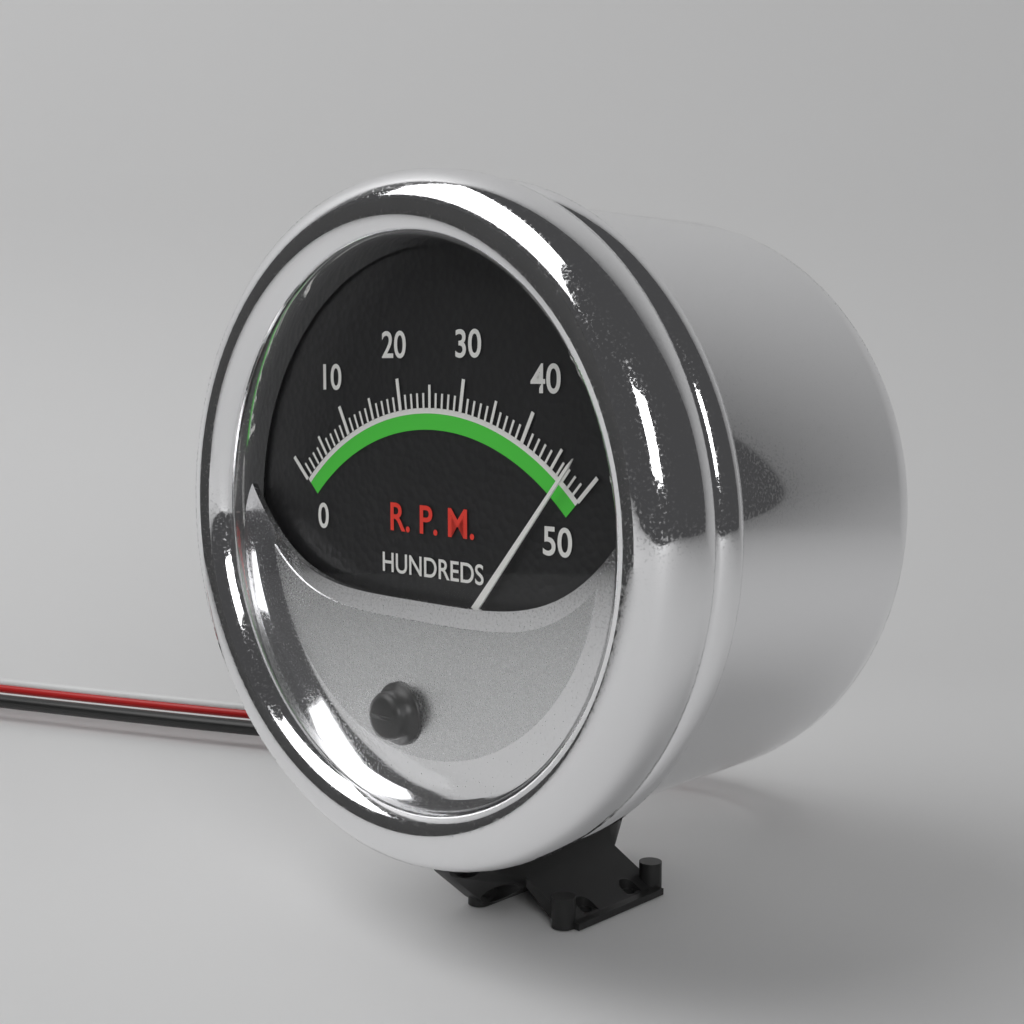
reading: 47 RPM x100
